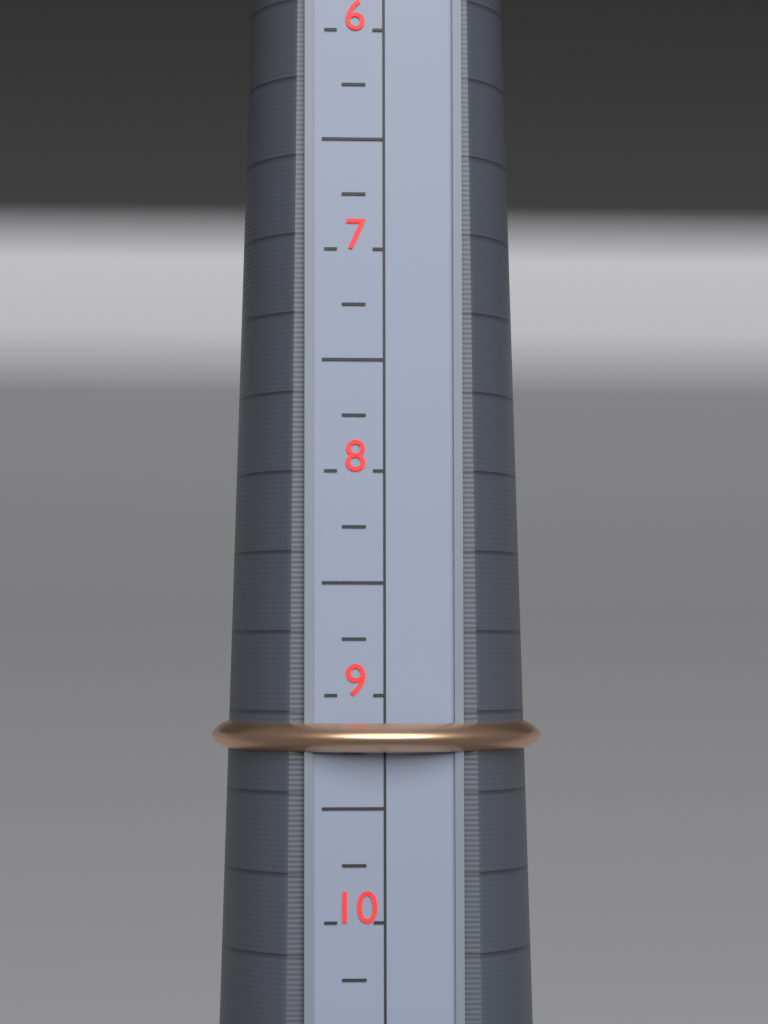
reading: 9.25 (no unit)
